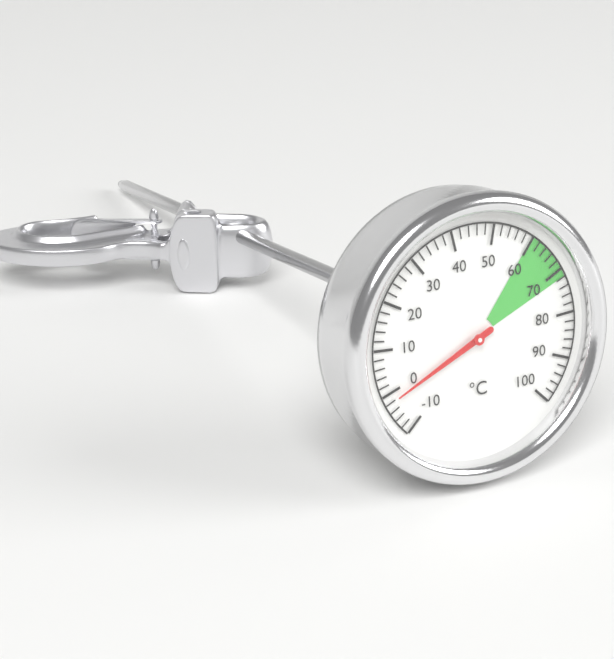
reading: -2 °C
